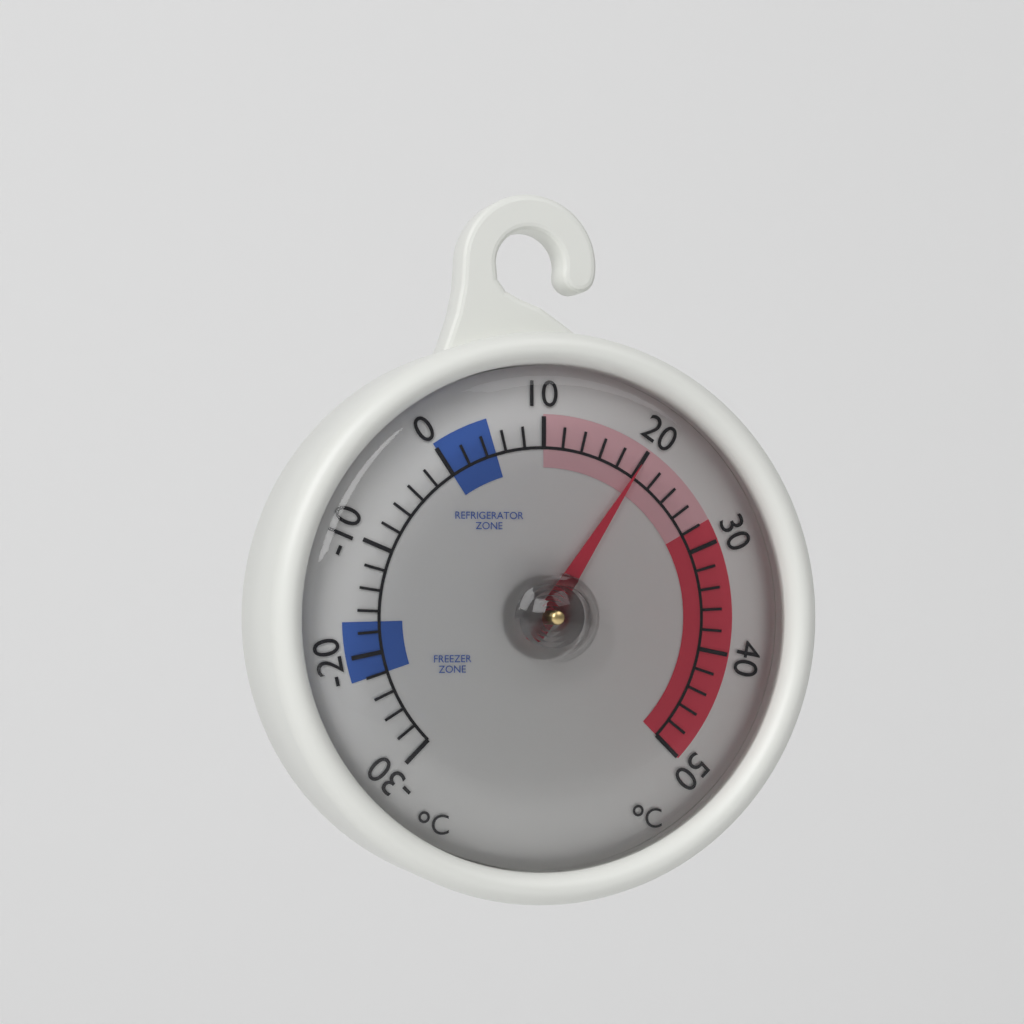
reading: 20 °C
